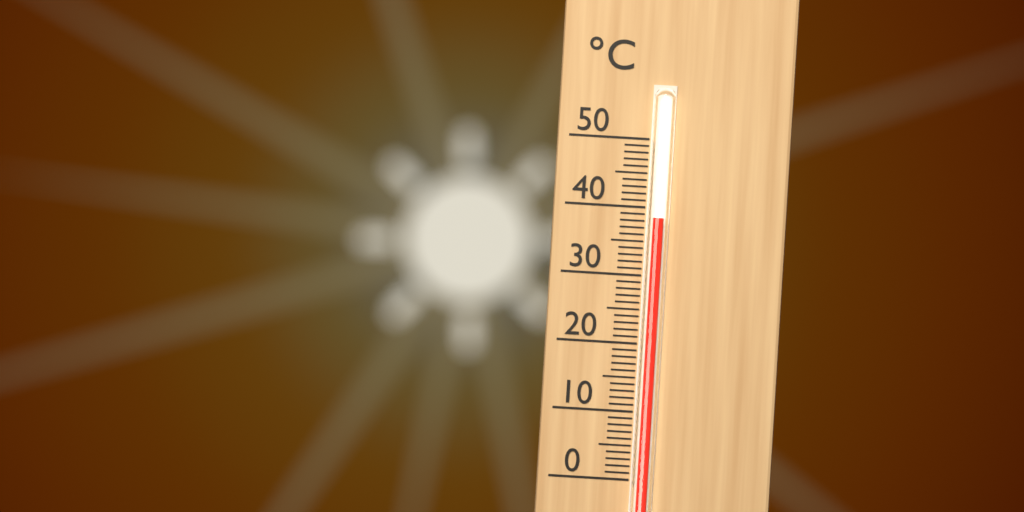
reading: 38.5 °C
